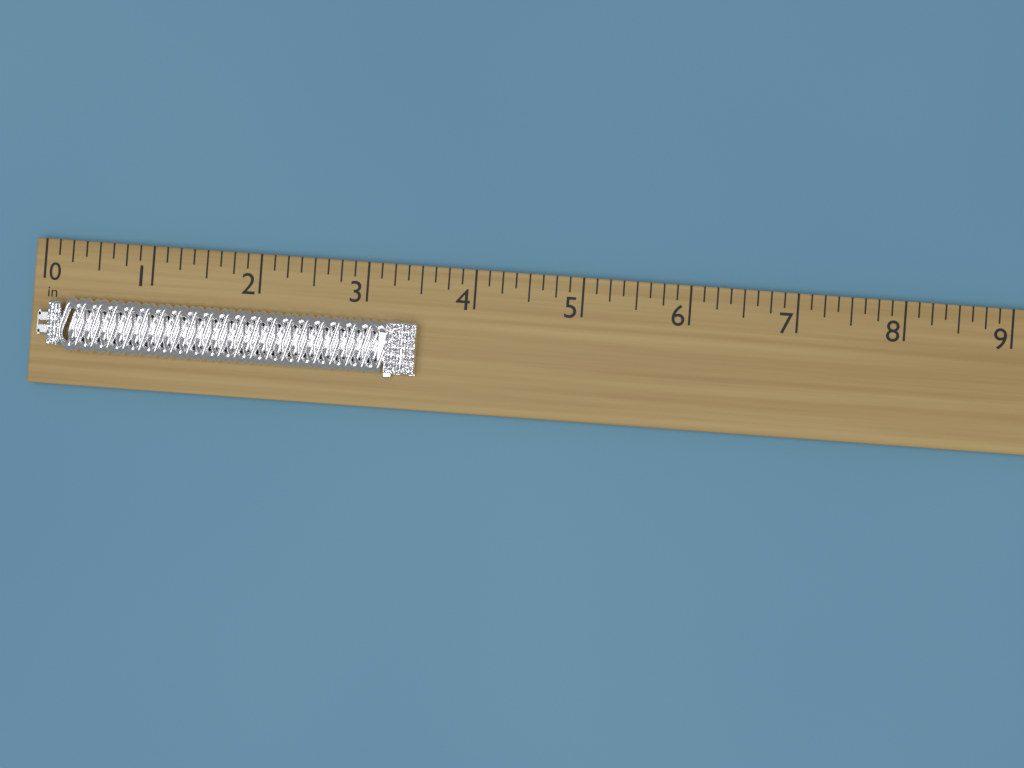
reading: 3.500 in
